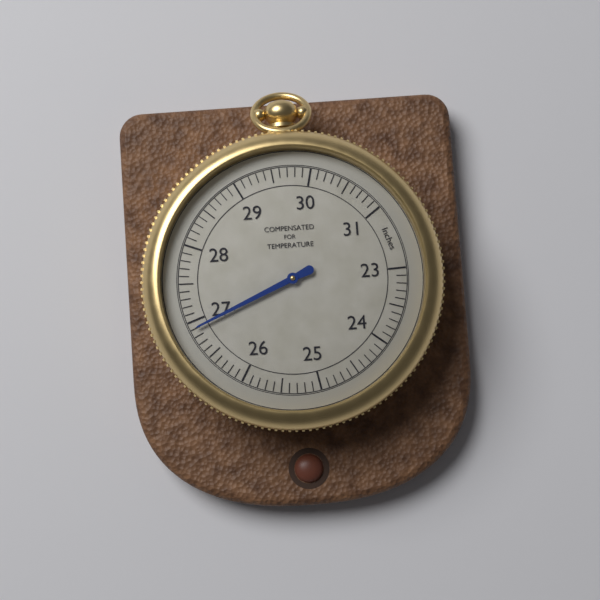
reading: 26.9 inches
